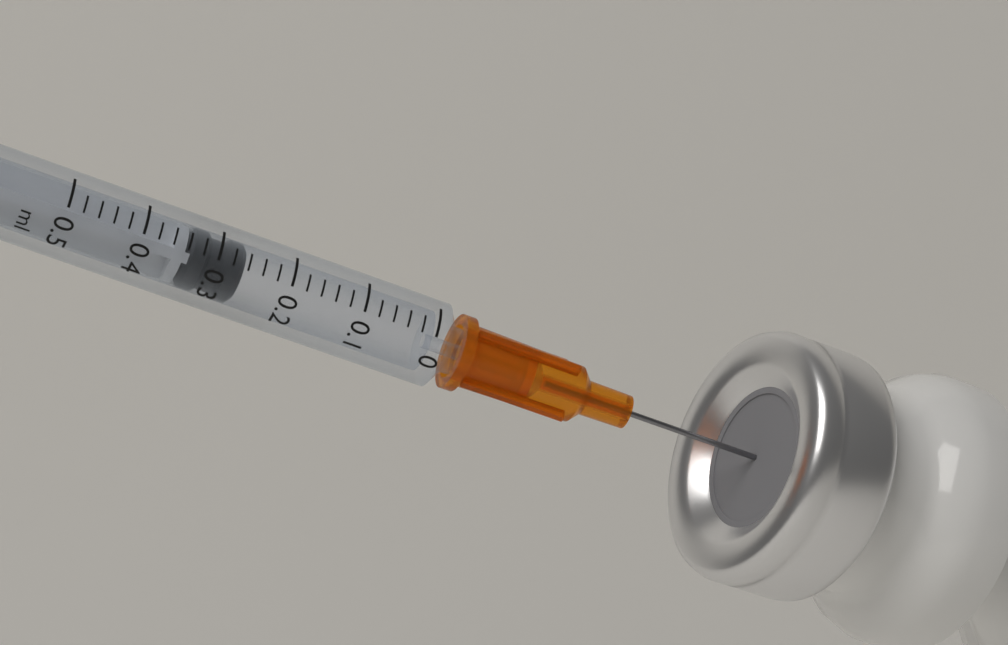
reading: 0.26 ml
